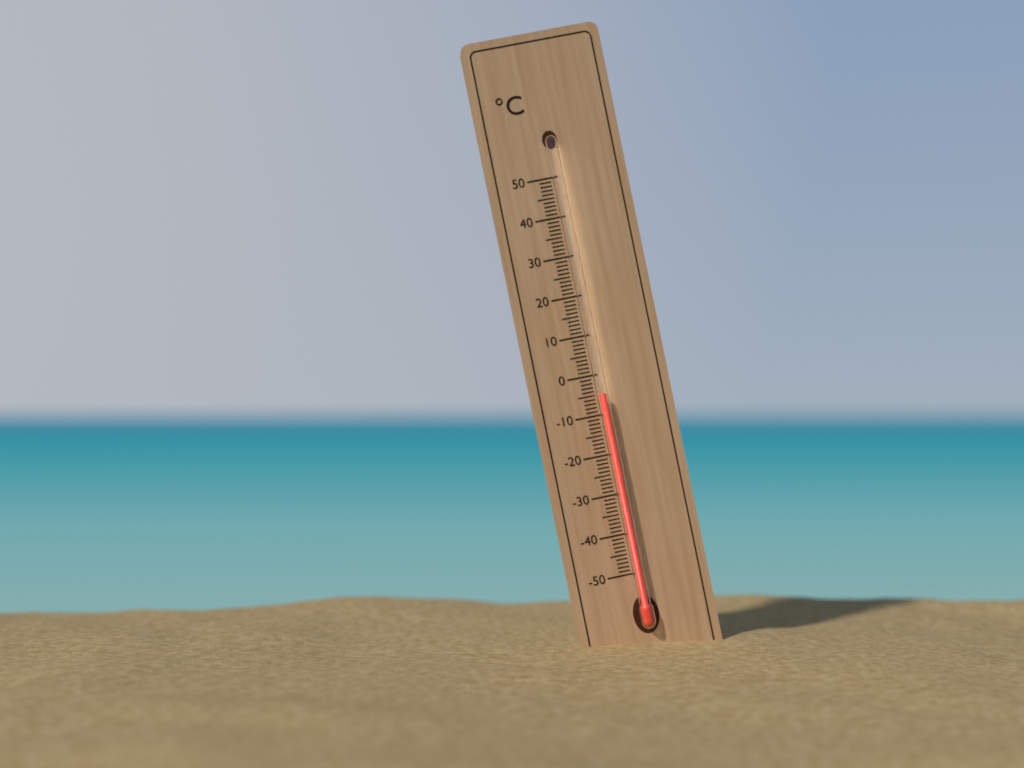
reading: -5 °C
